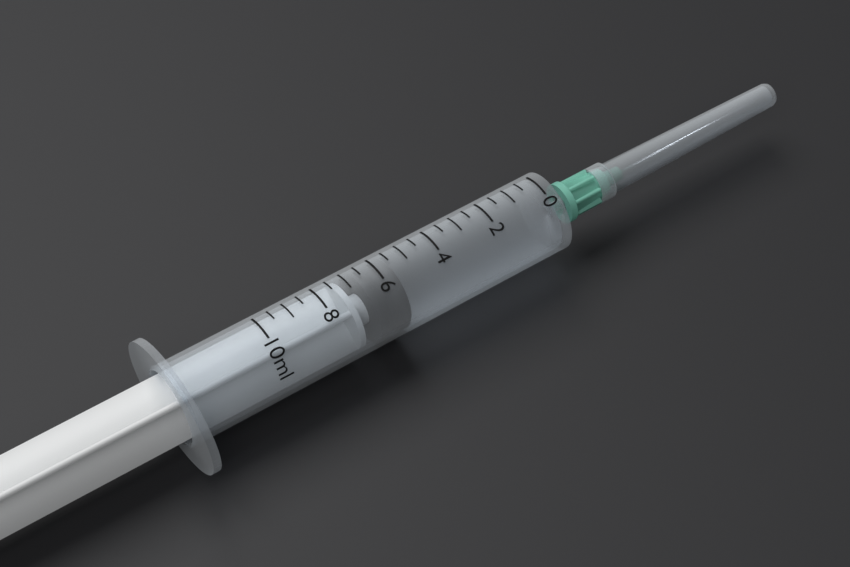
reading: 5.5 ml
